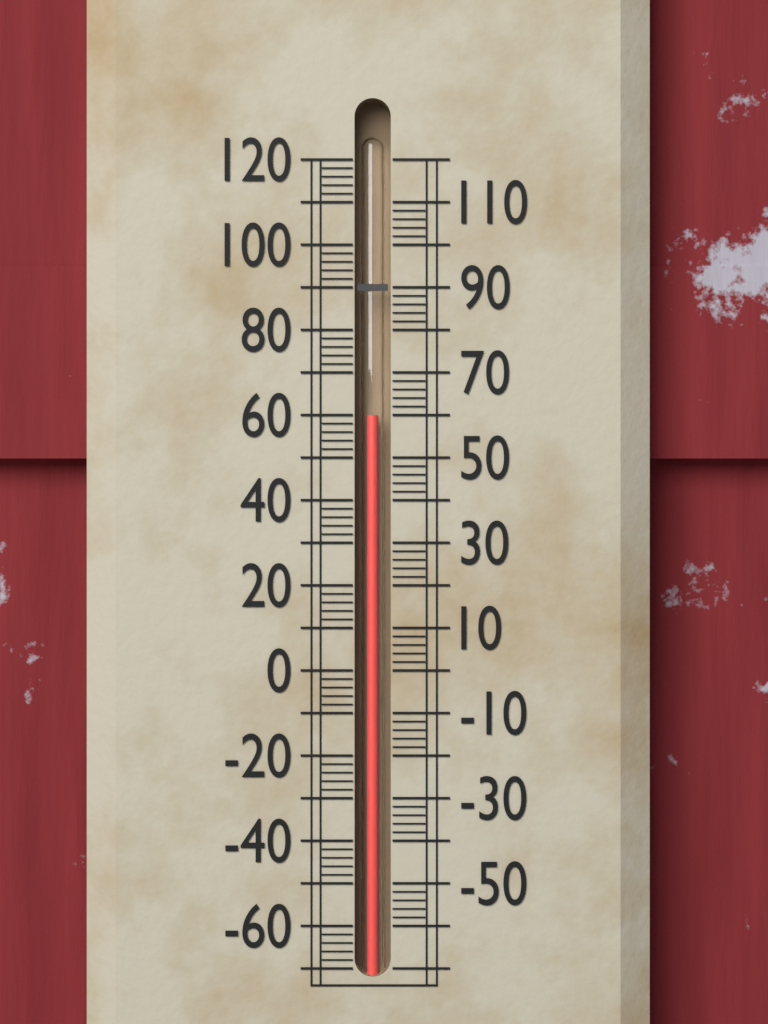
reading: 60 (no unit)
